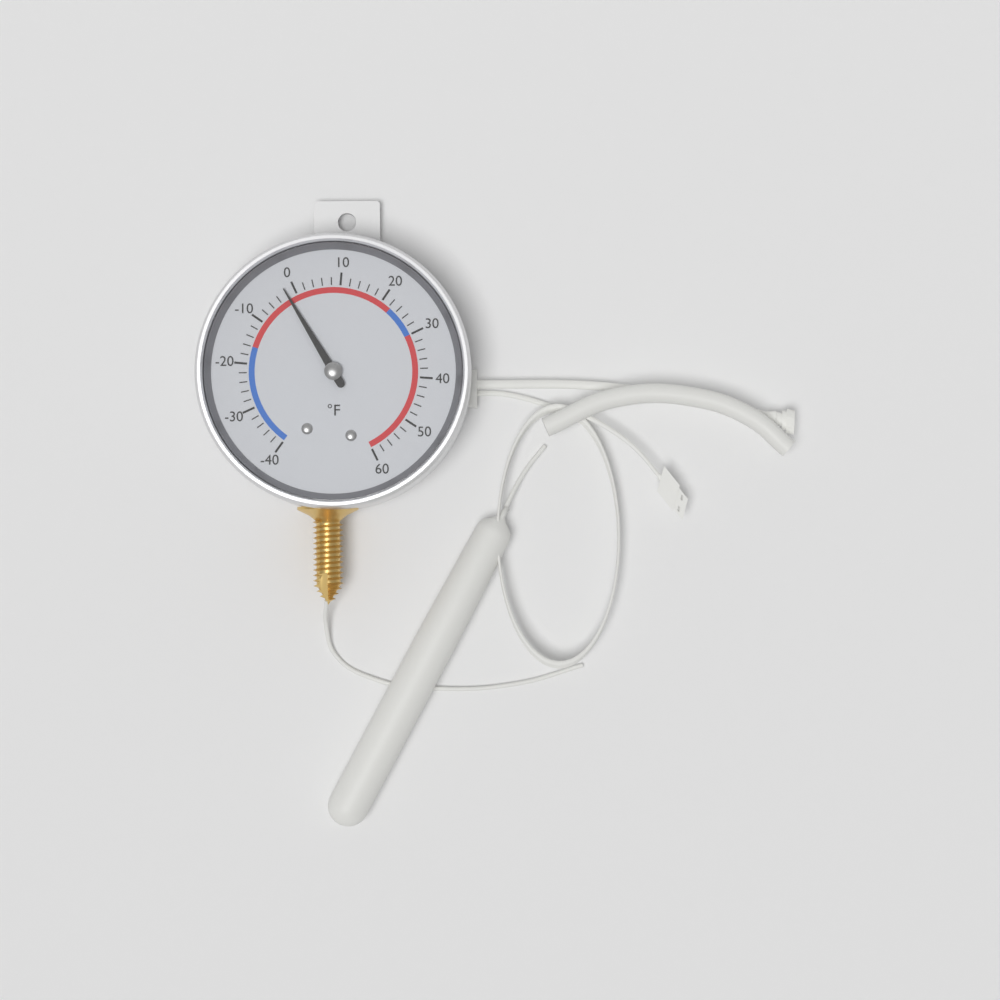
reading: -2 °F
